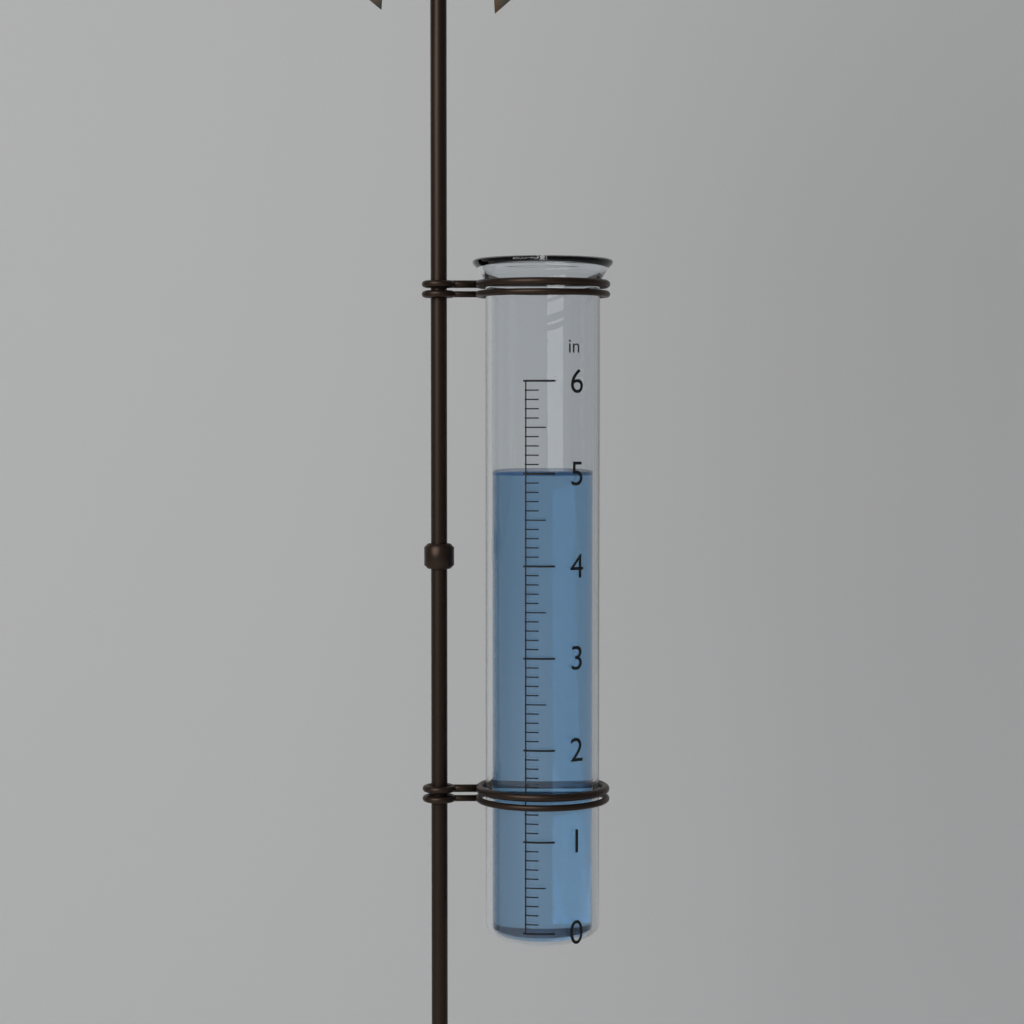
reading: 5.0 in
